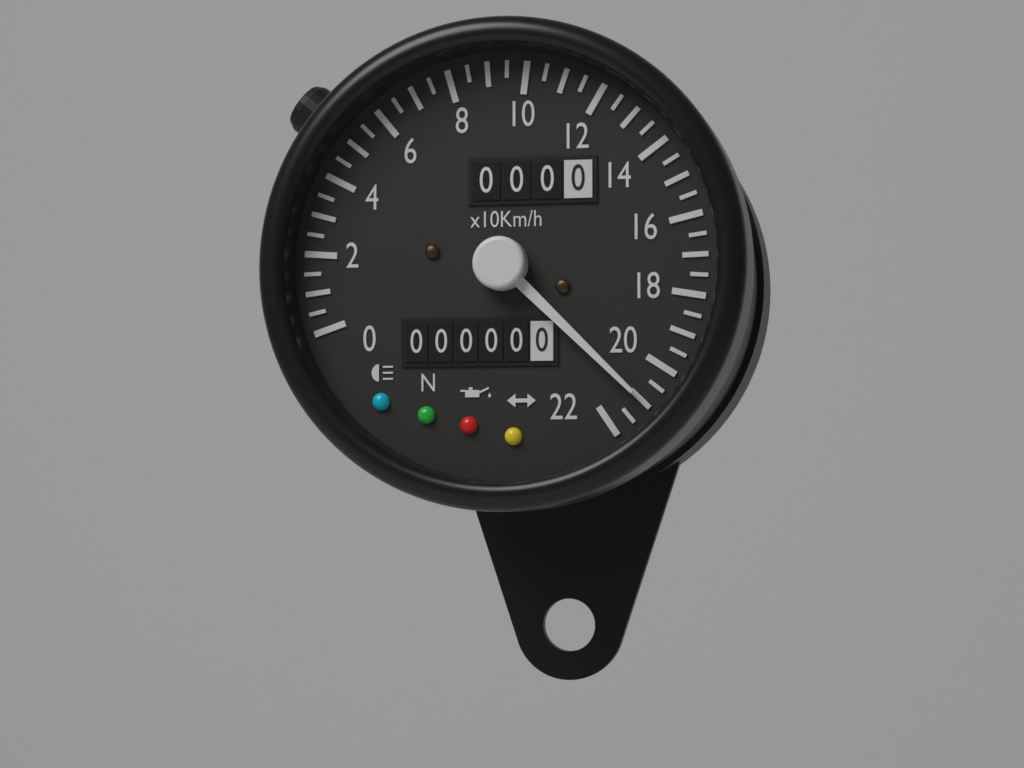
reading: 210 km/h
